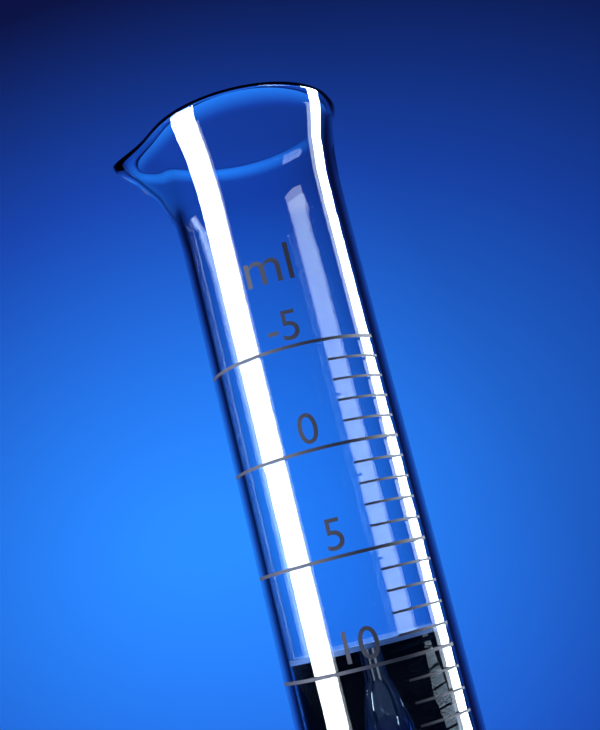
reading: 9 ml
